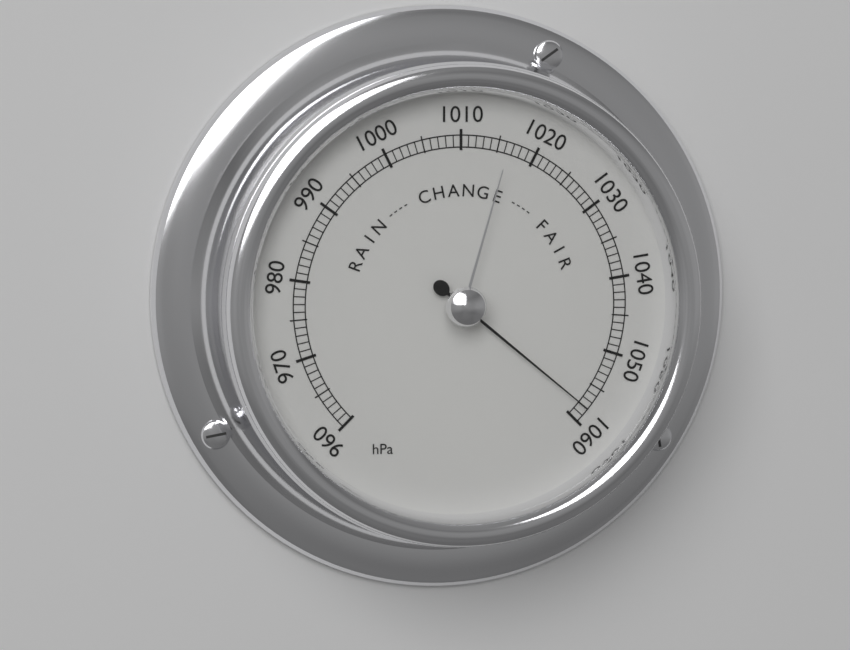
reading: 1058 hPa
